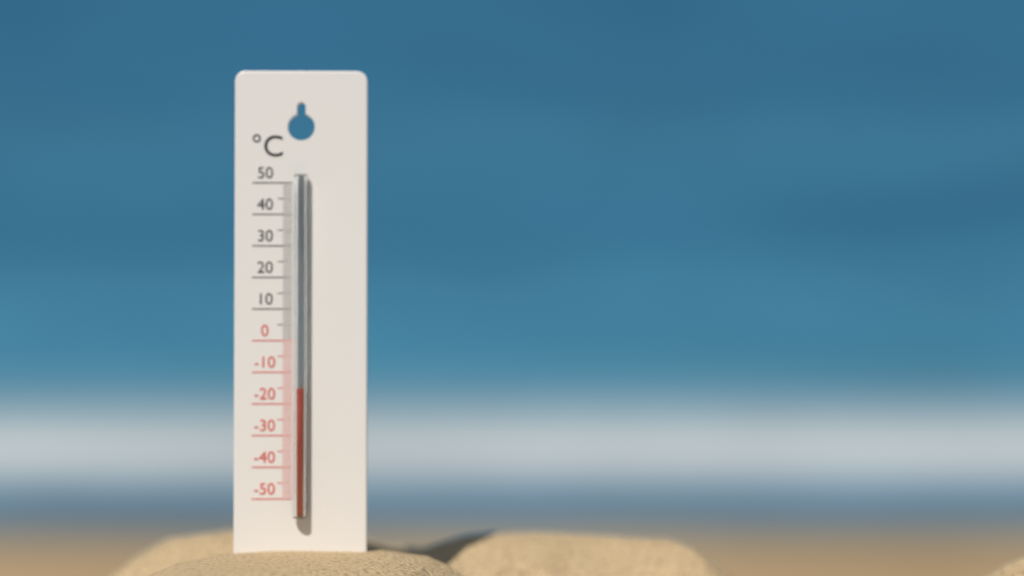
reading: -15 °C
